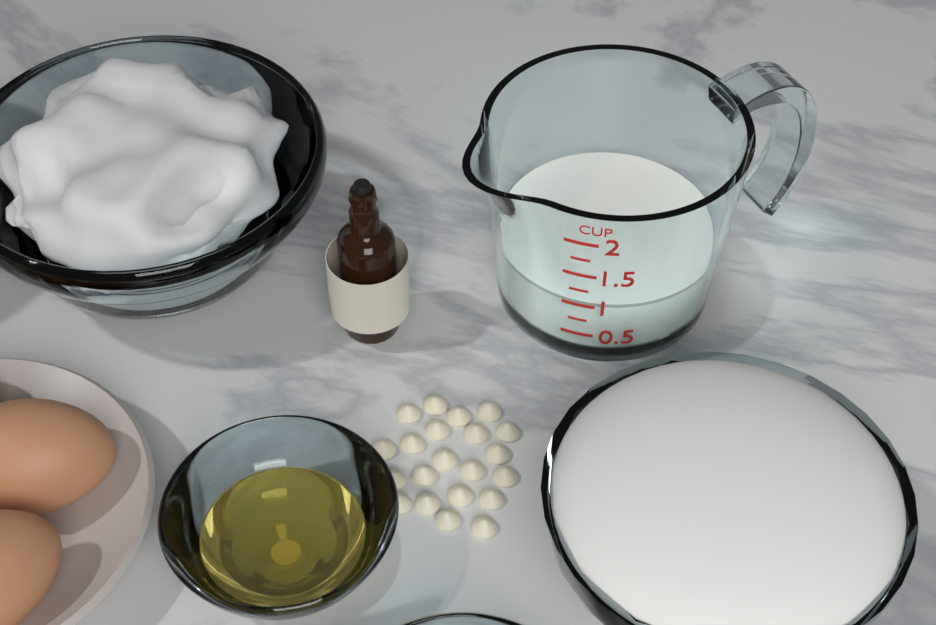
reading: 1.00 cup
